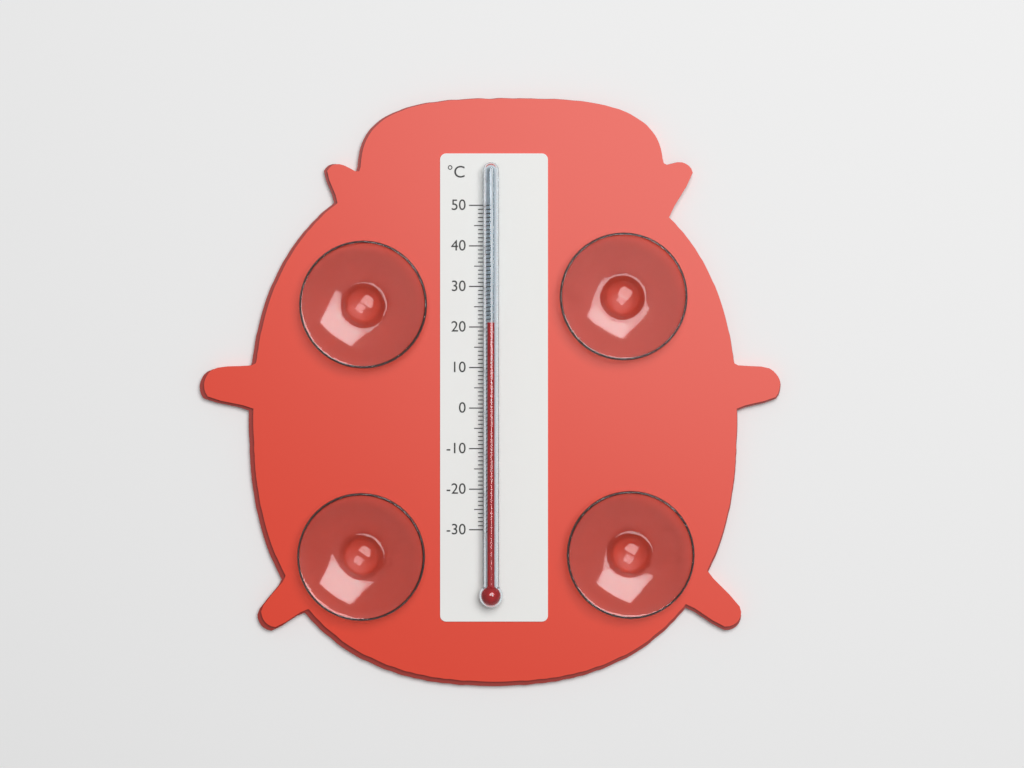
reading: 21 °C
